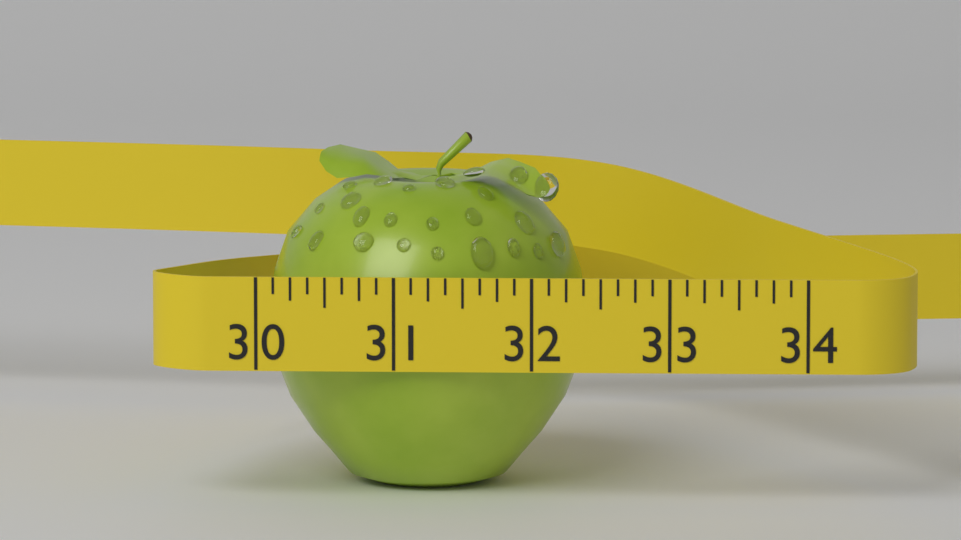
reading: 32.375 (no unit)
